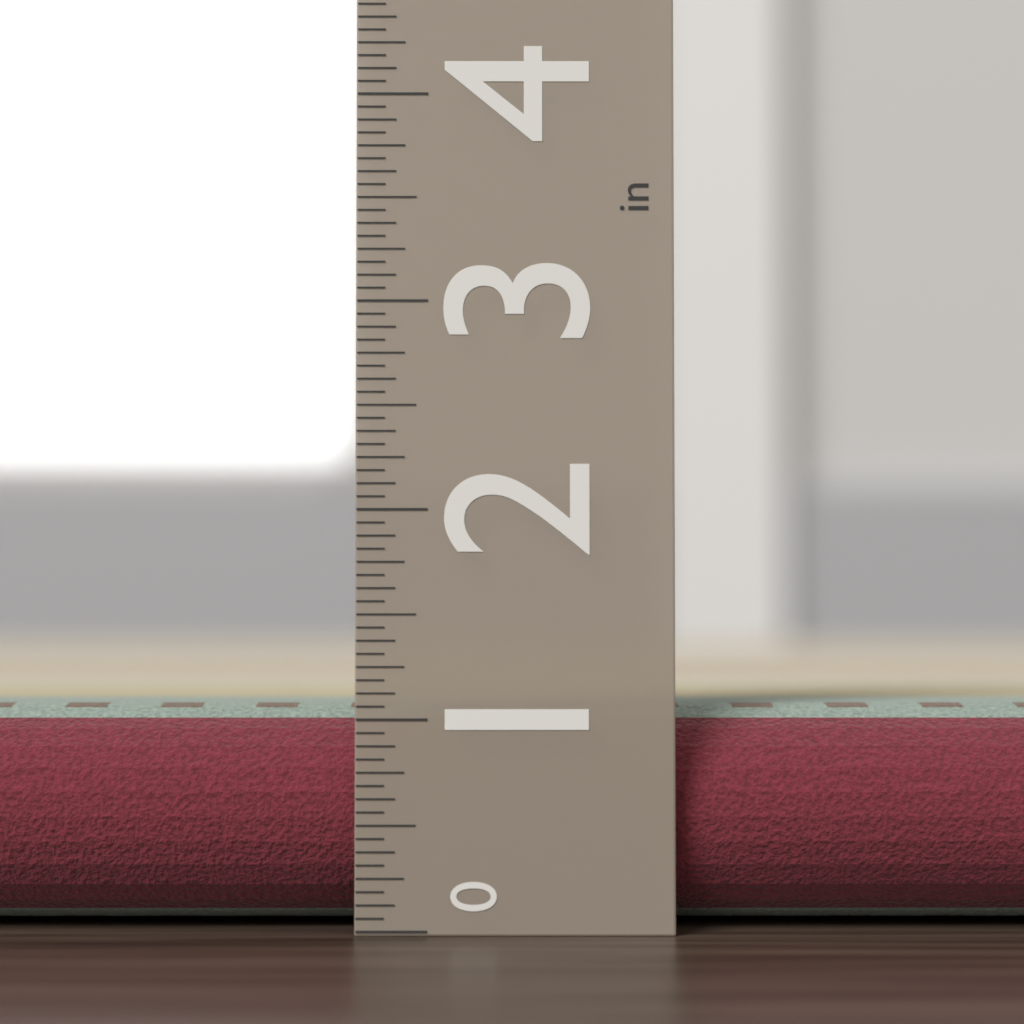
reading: 1.0625 in
